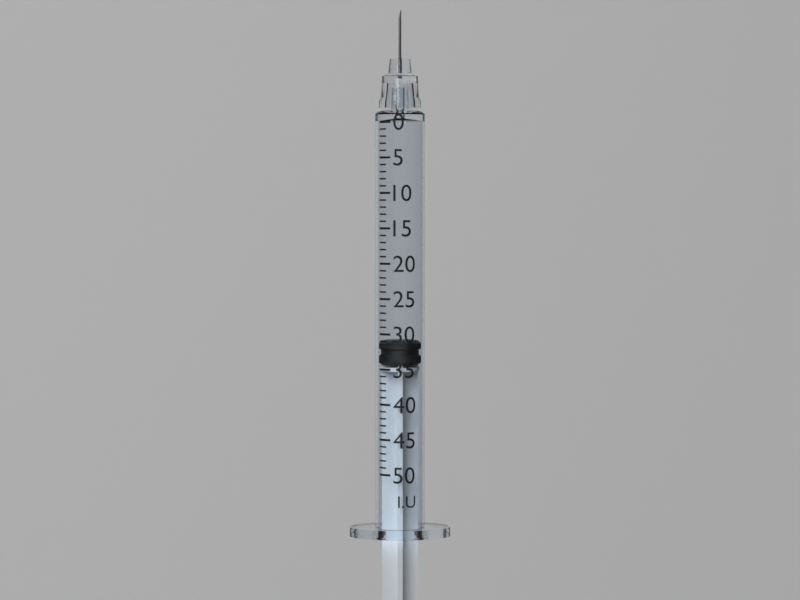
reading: 31 I.U.
